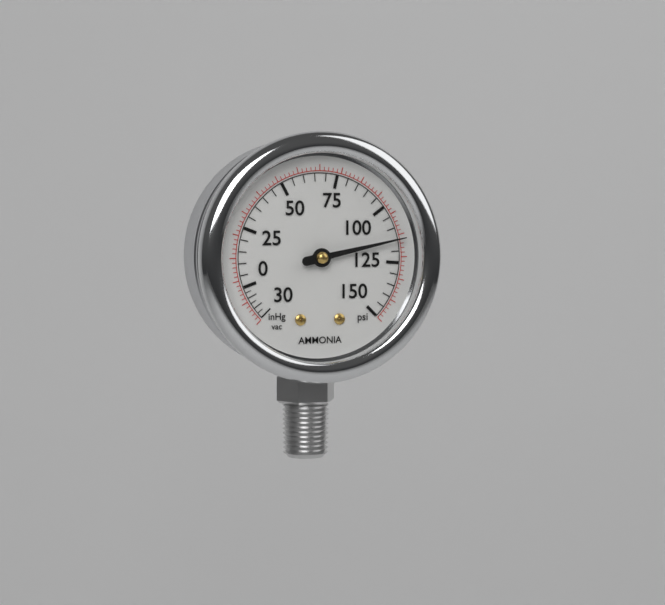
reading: 115 psi
